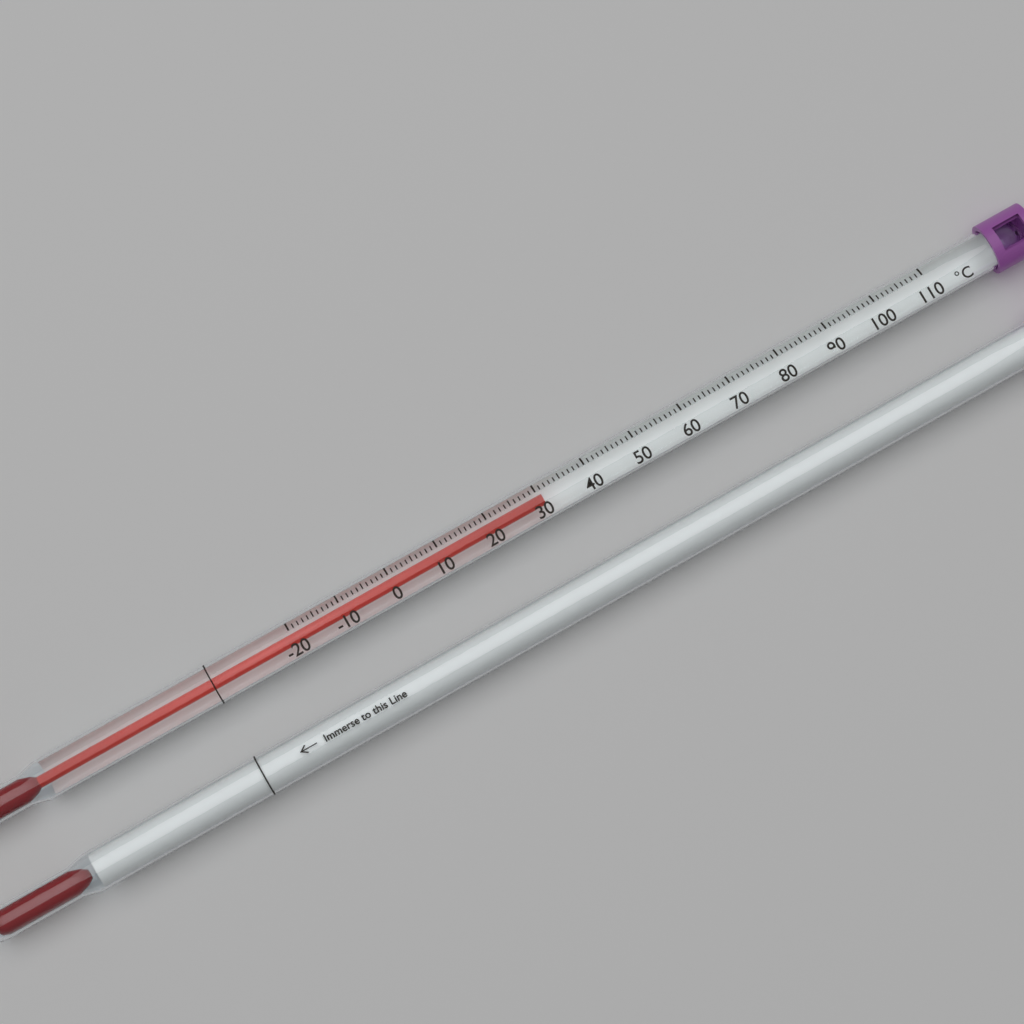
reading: 31 °C
